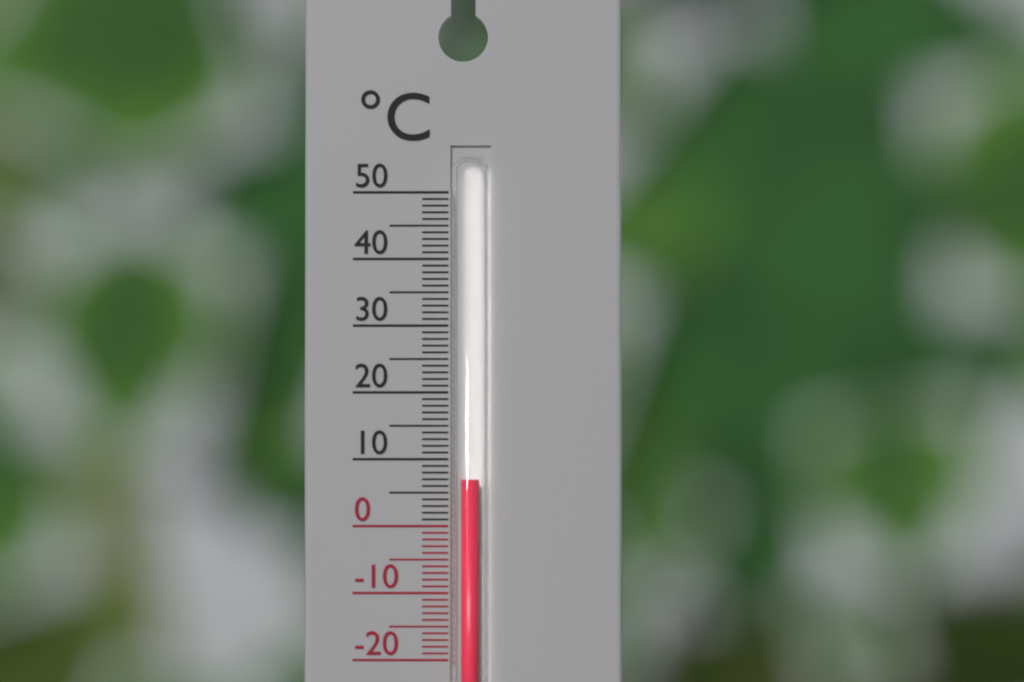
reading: 7 °C
